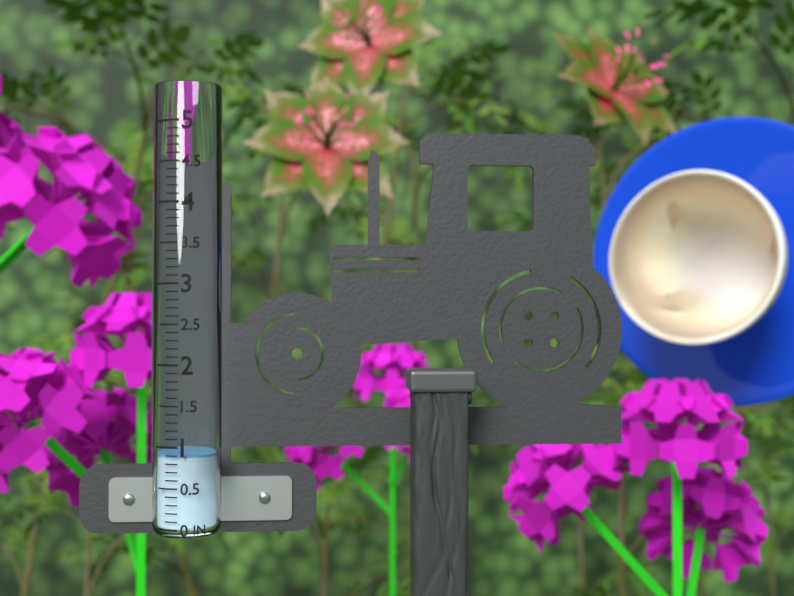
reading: 0.9 in
